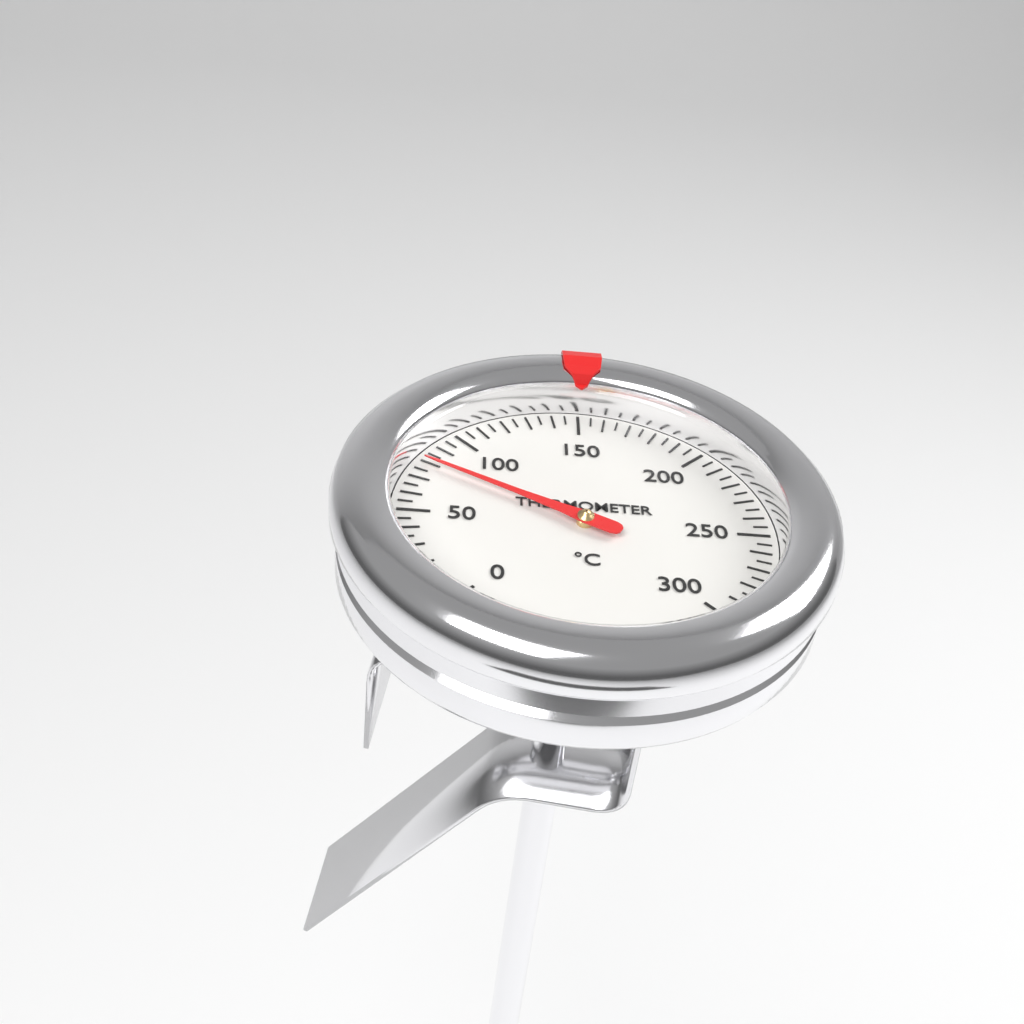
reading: 80 °C
